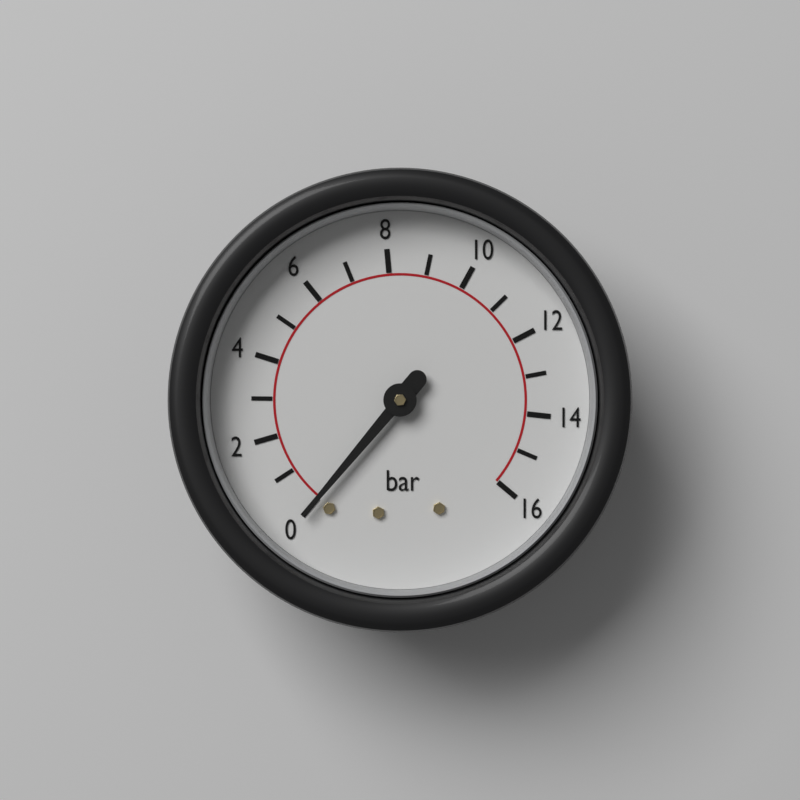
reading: 0 bar
